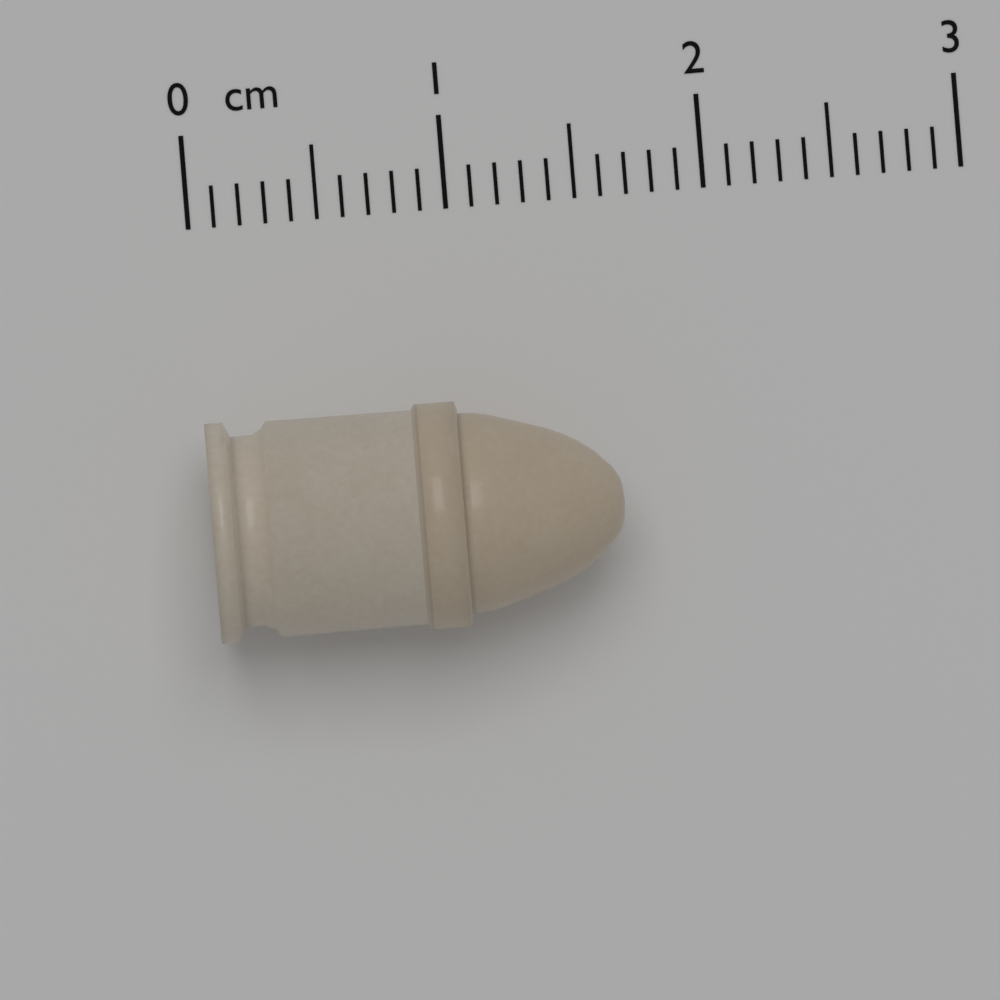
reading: 1.6 cm
